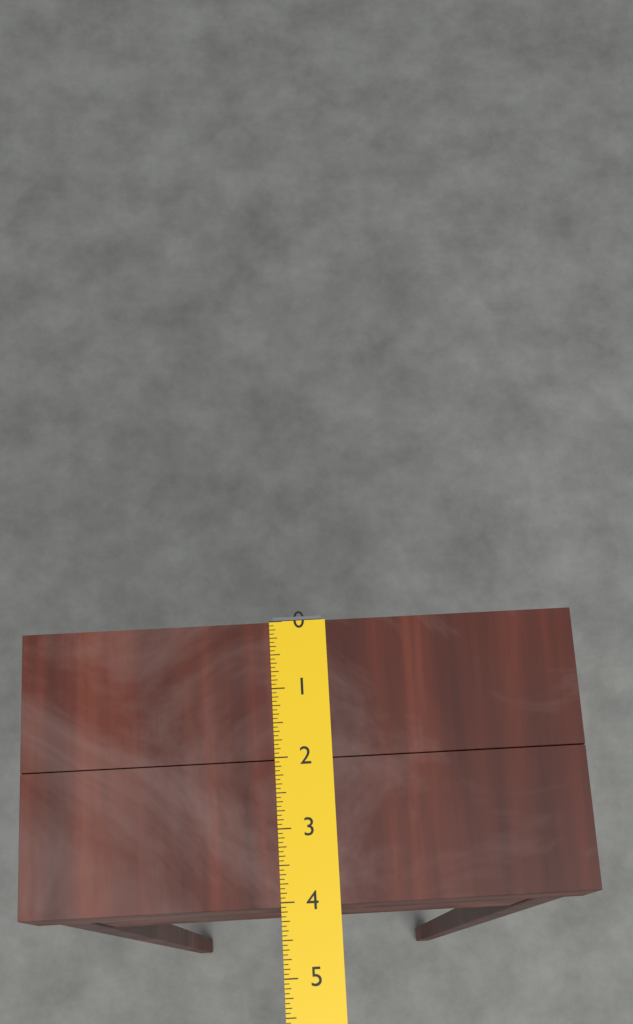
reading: 4.0625 (no unit)
